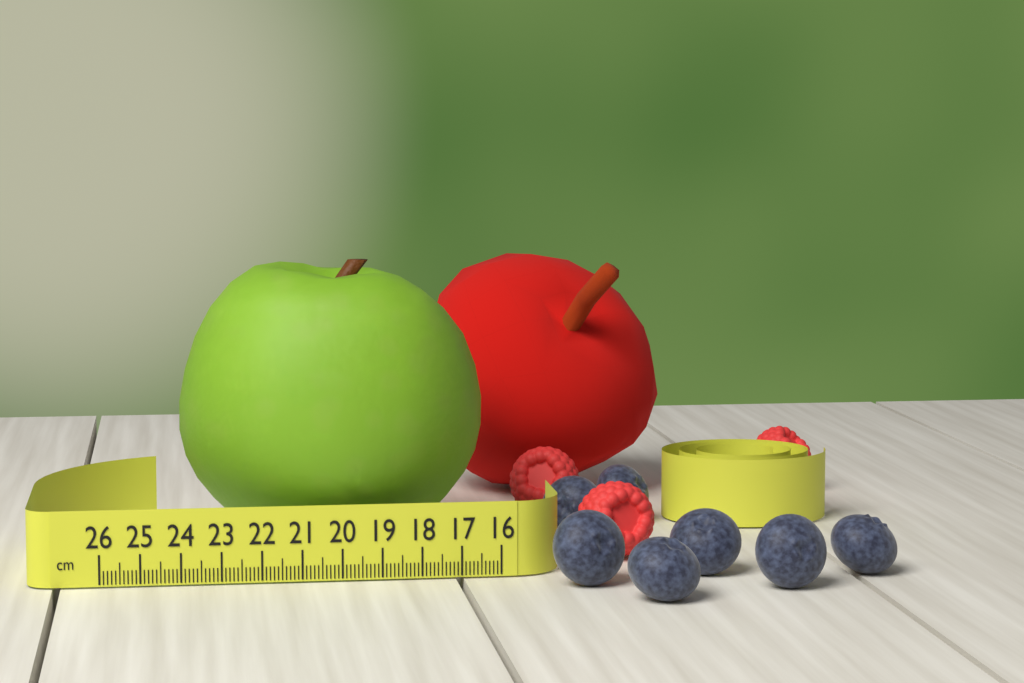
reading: 24.0 cm
